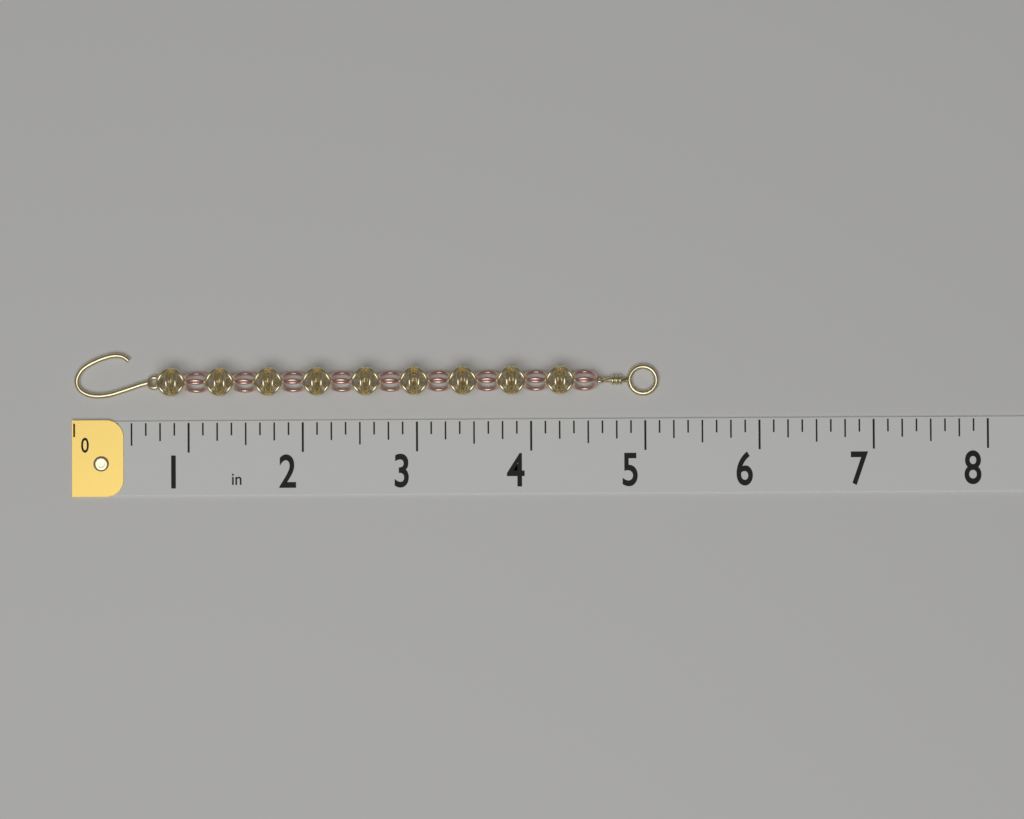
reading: 5.125 in
